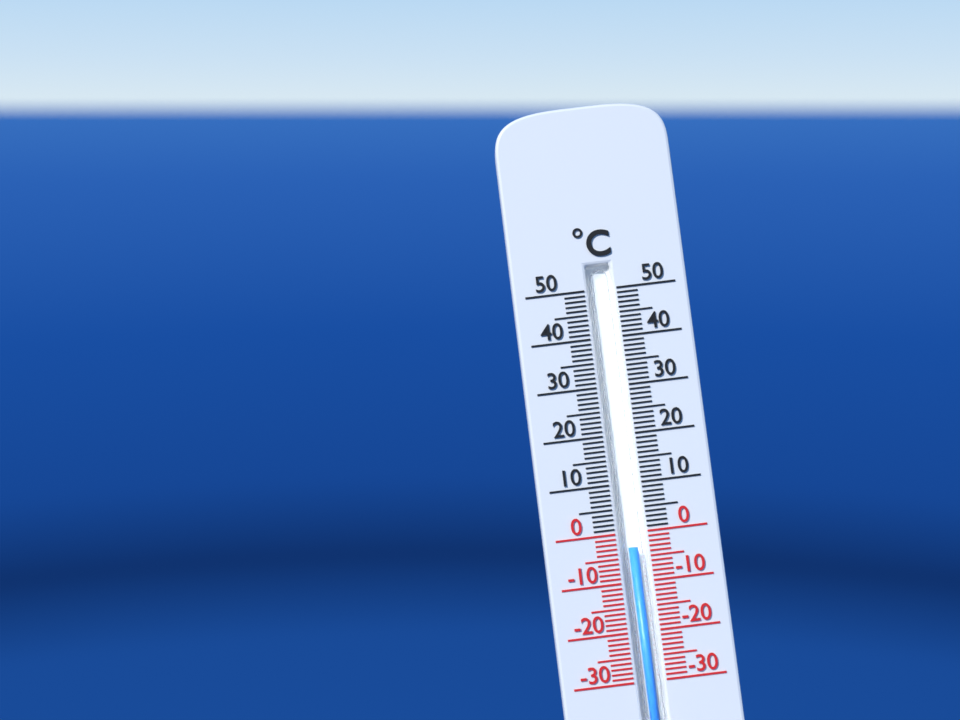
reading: -3 °C
